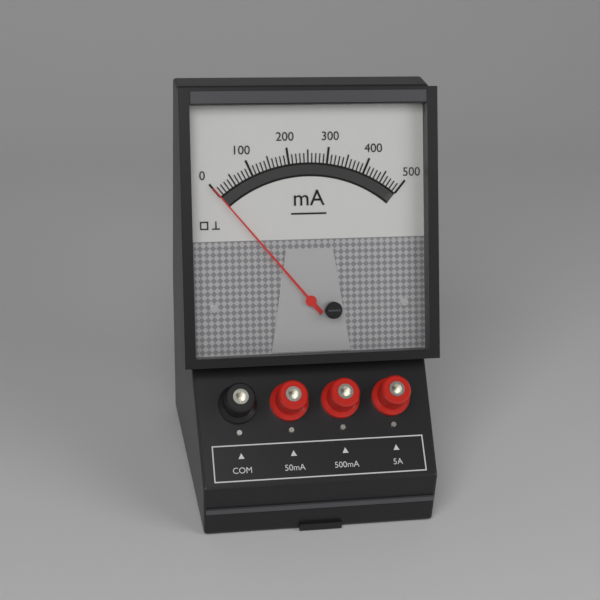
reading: 0 mA
